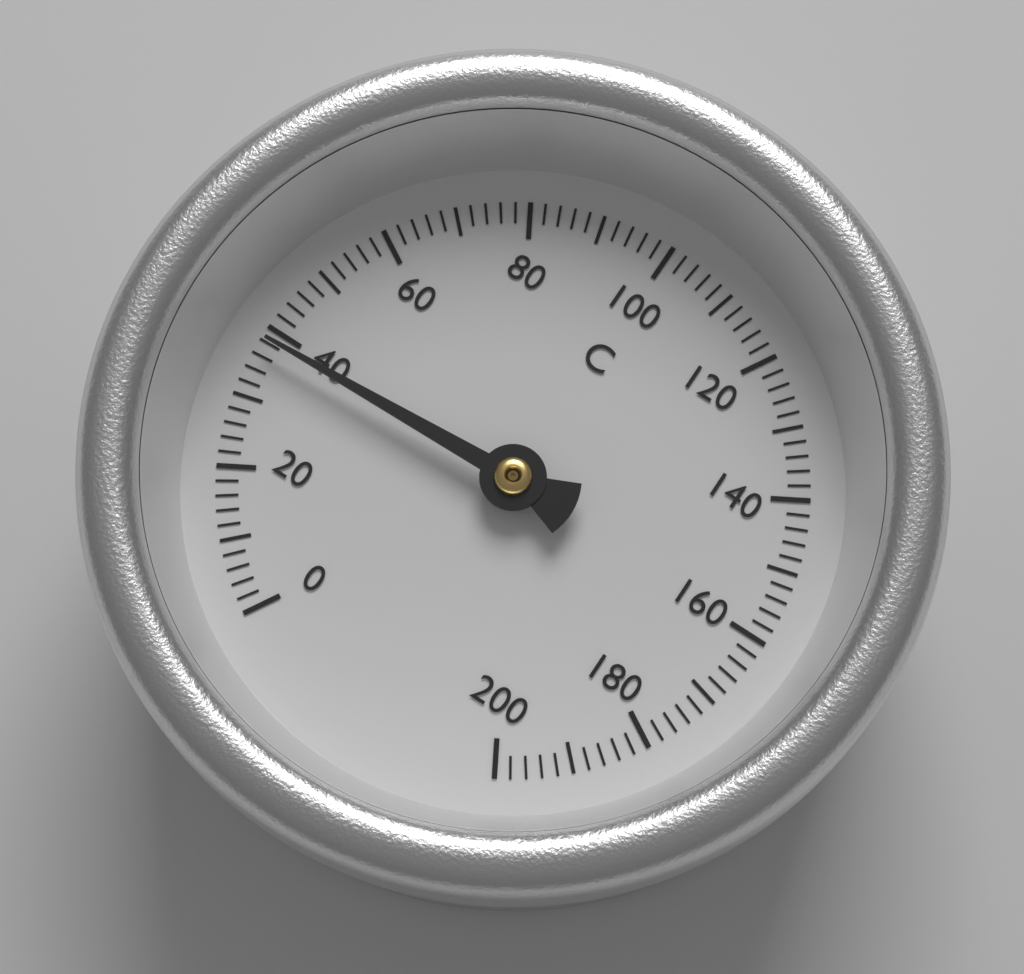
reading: 38 °C
